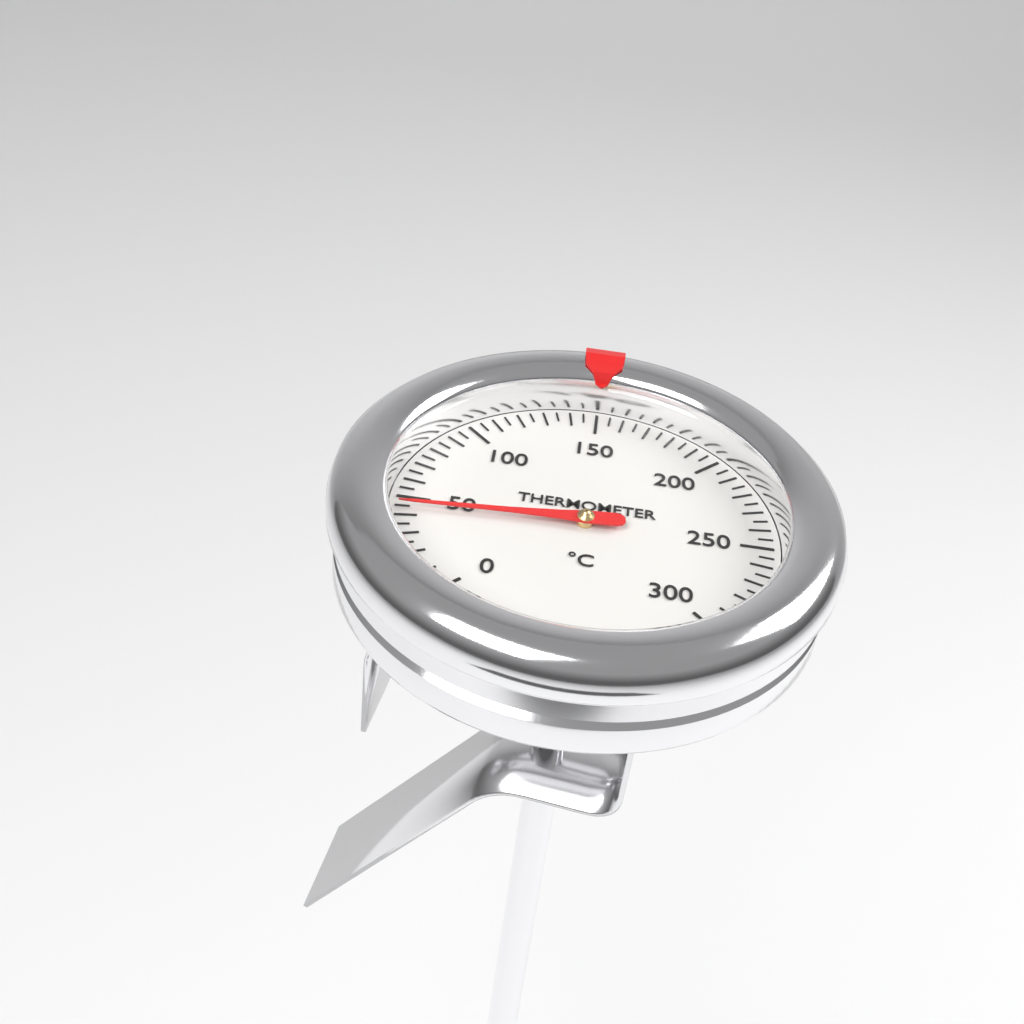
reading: 45 °C
